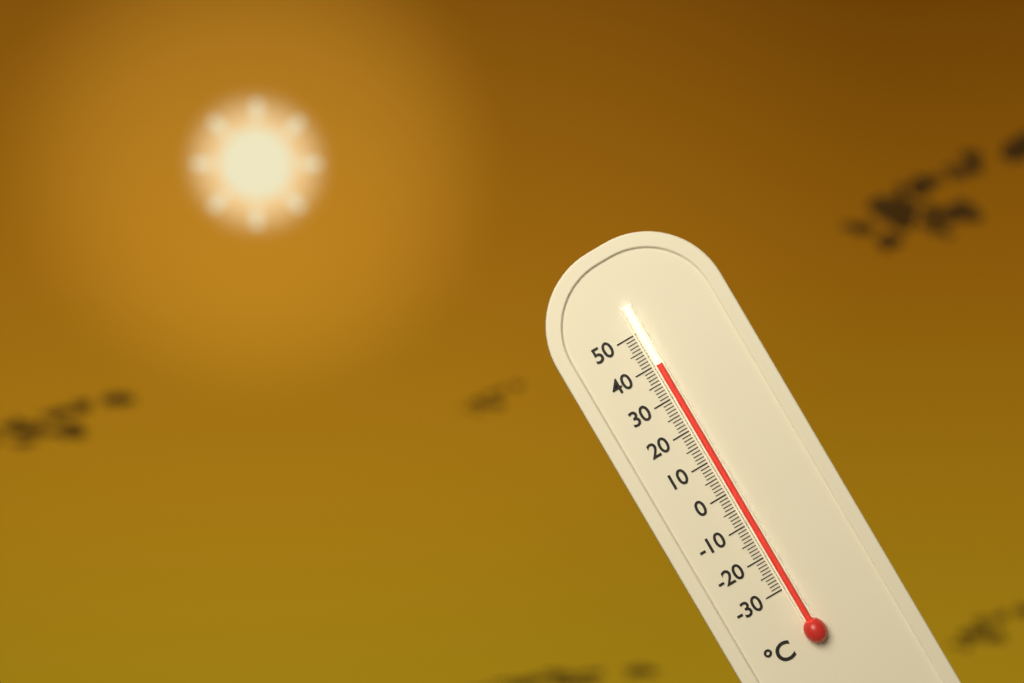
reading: 40 °C
